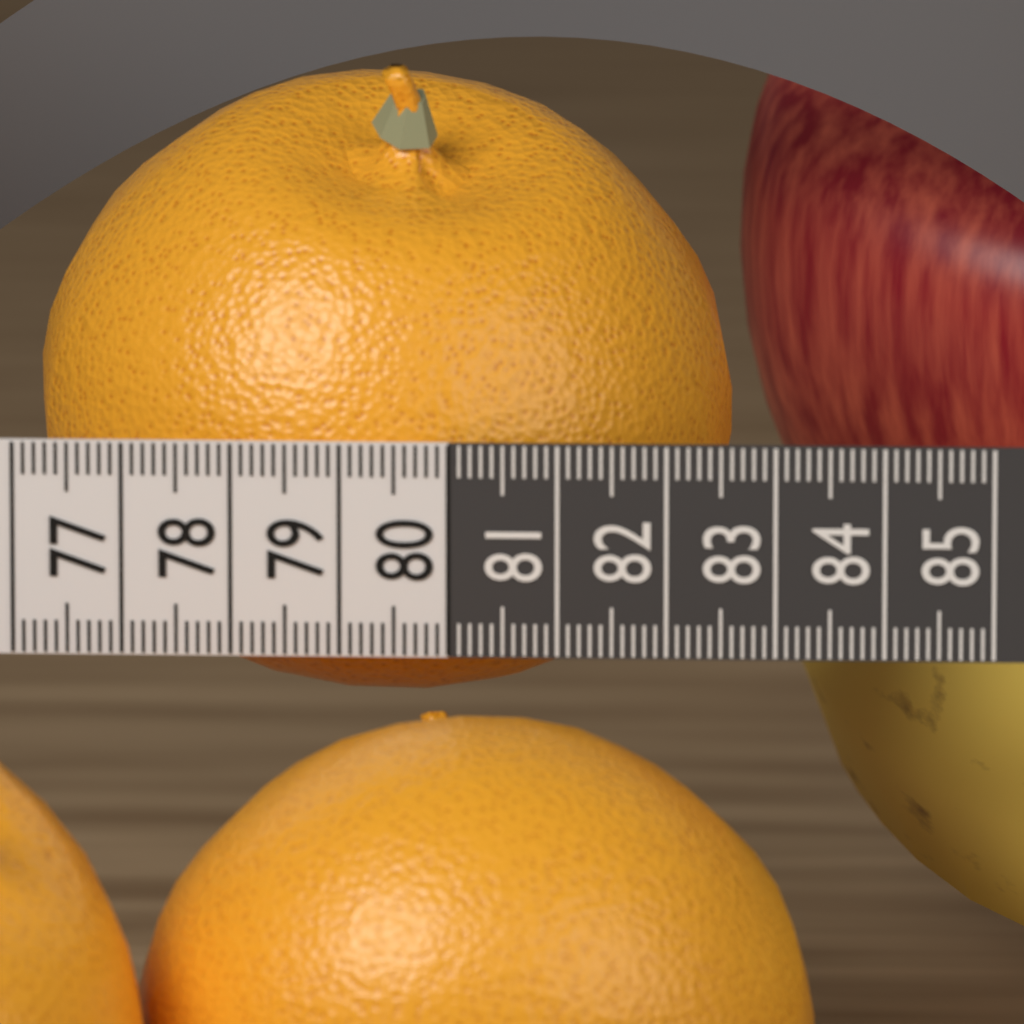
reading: 82.5 (no unit)
